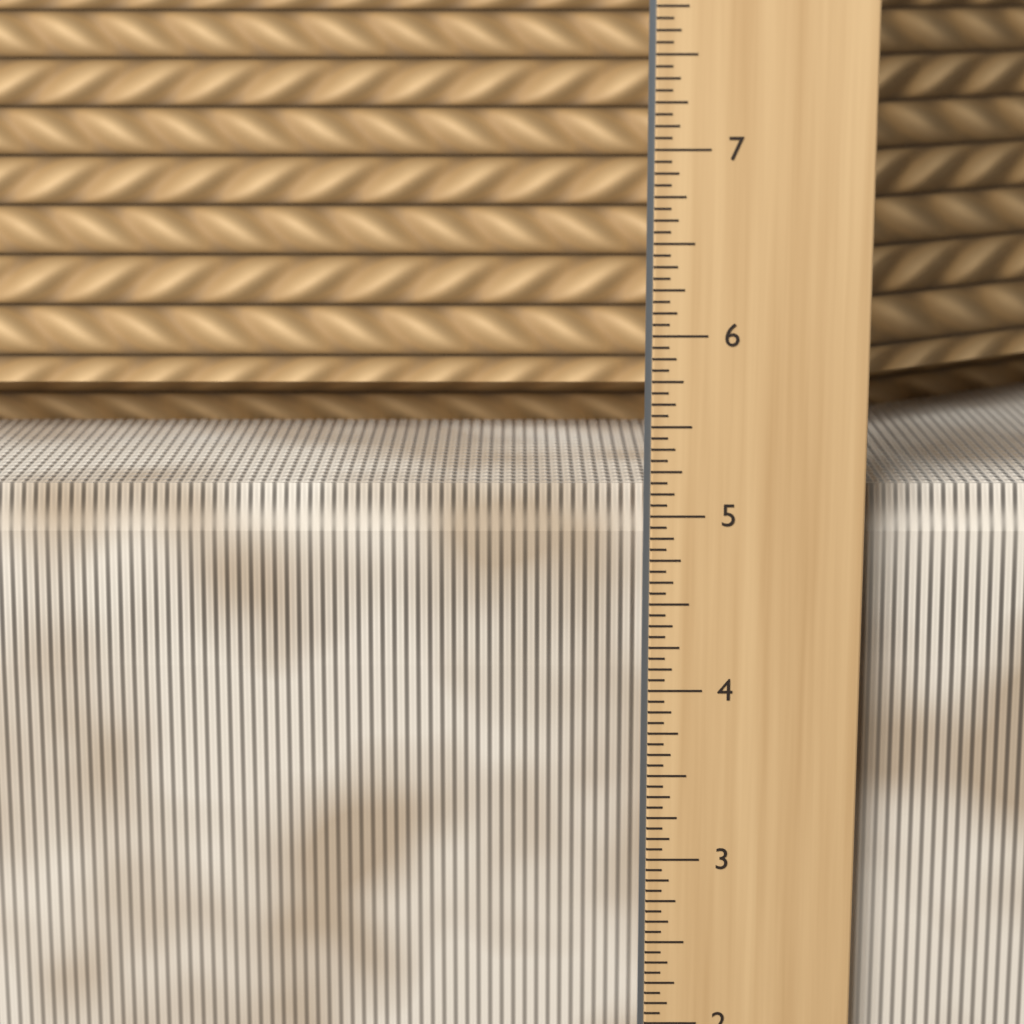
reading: 5.1250 in
